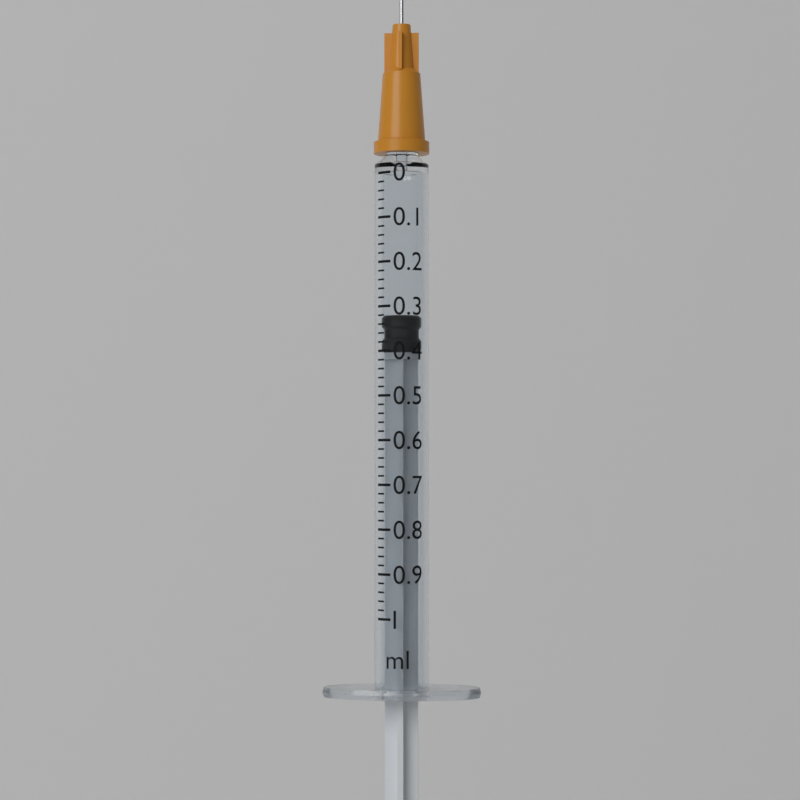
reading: 0.32 ml
